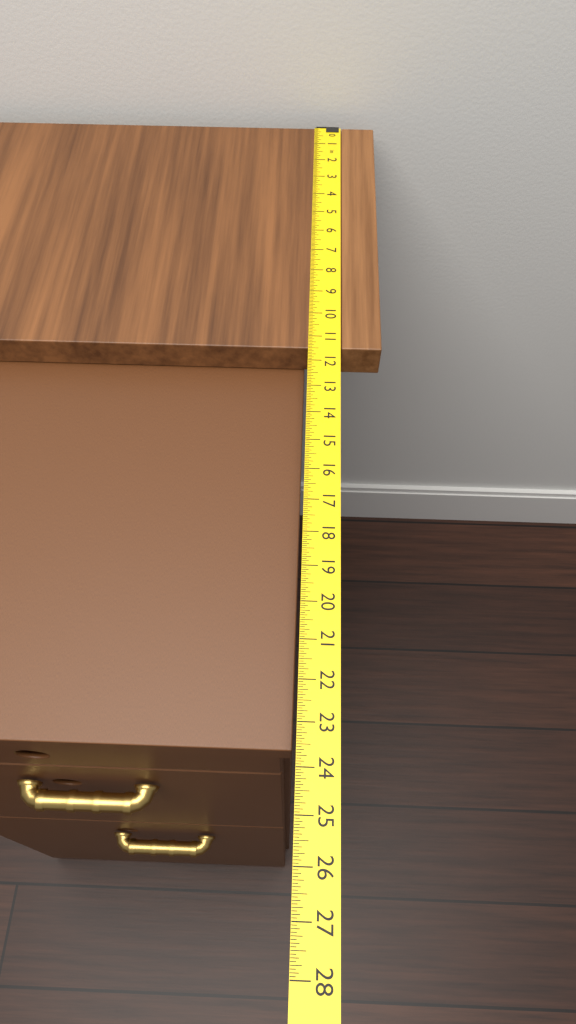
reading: 11.5000 in
